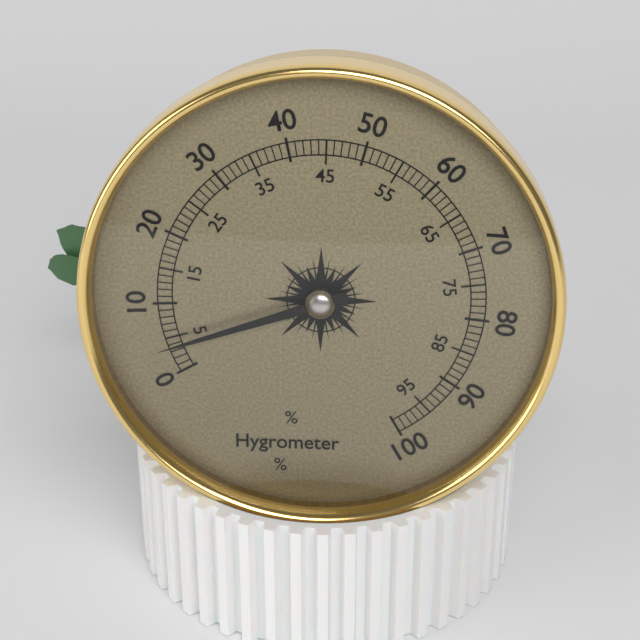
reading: 4 %
